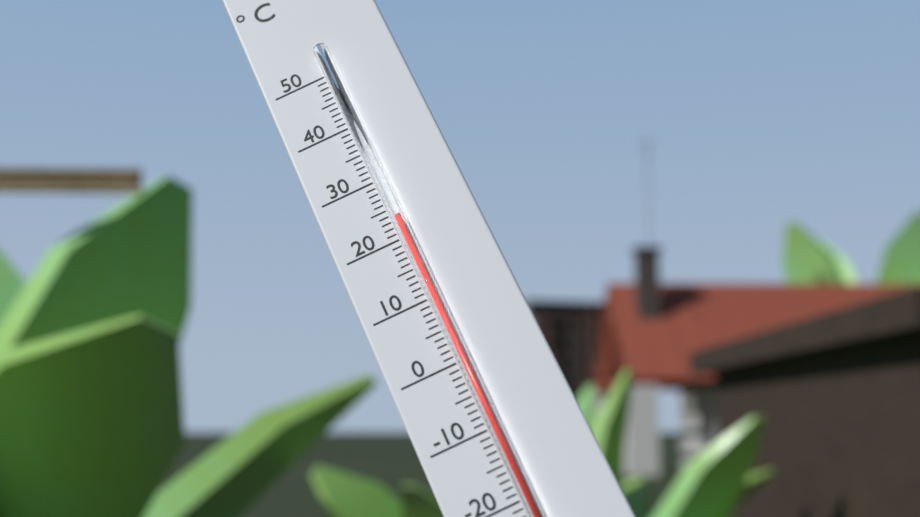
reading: 23 °C
